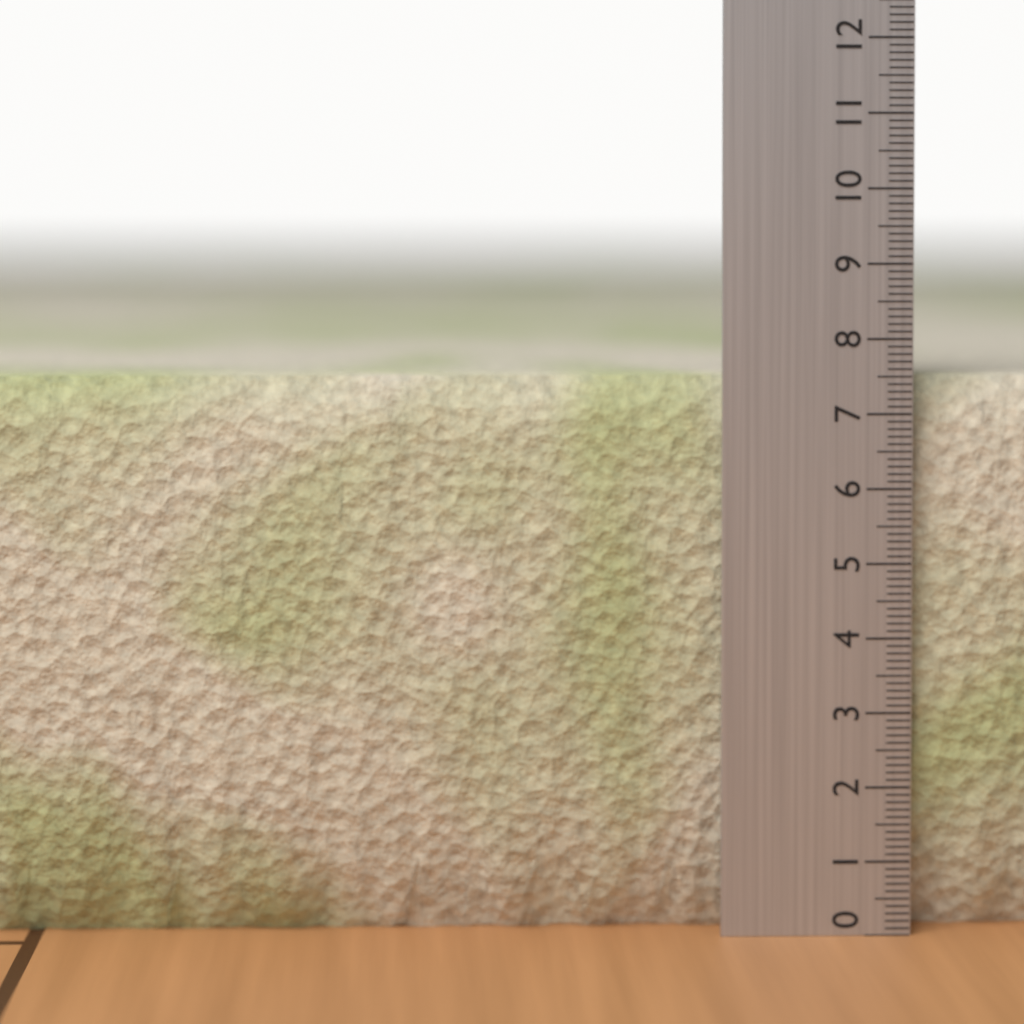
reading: 7.5 (no unit)
